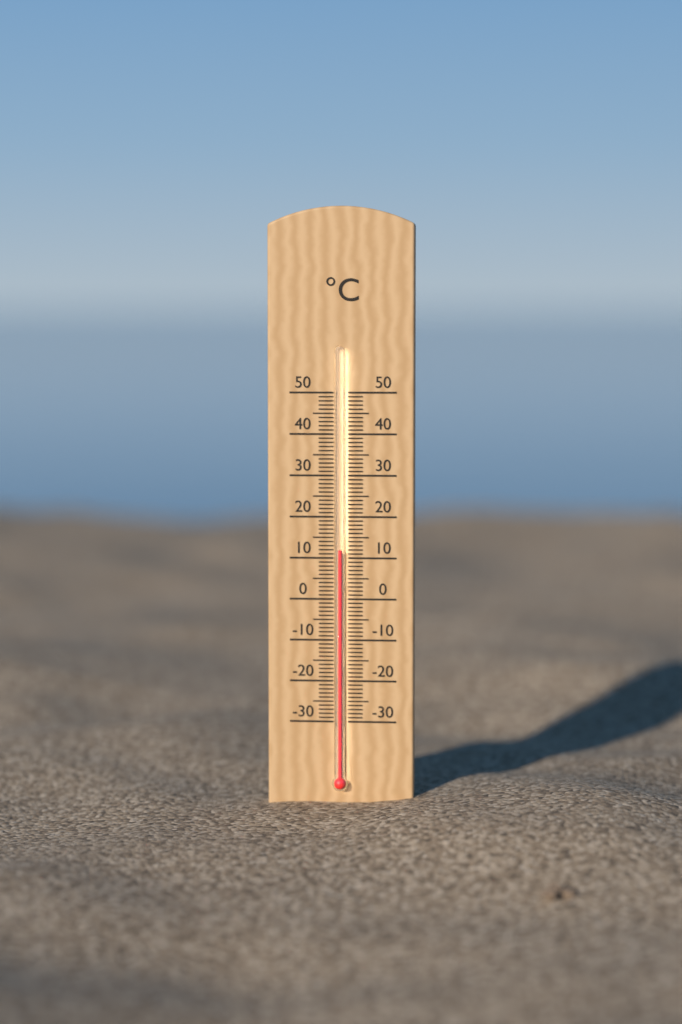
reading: 12 °C
